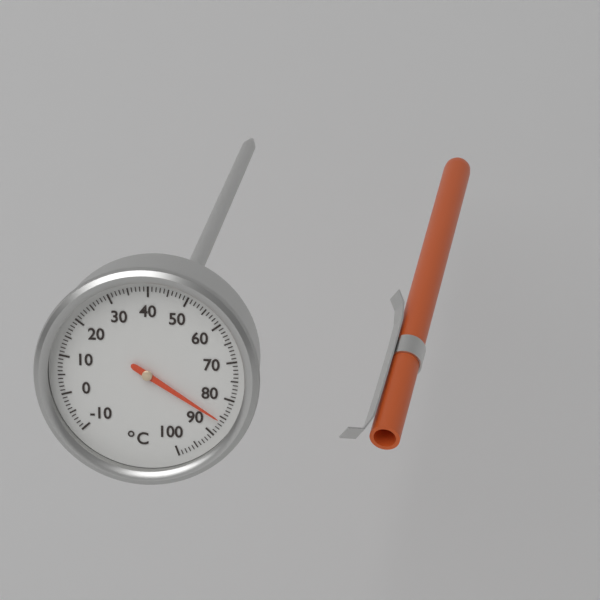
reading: 86 °C
